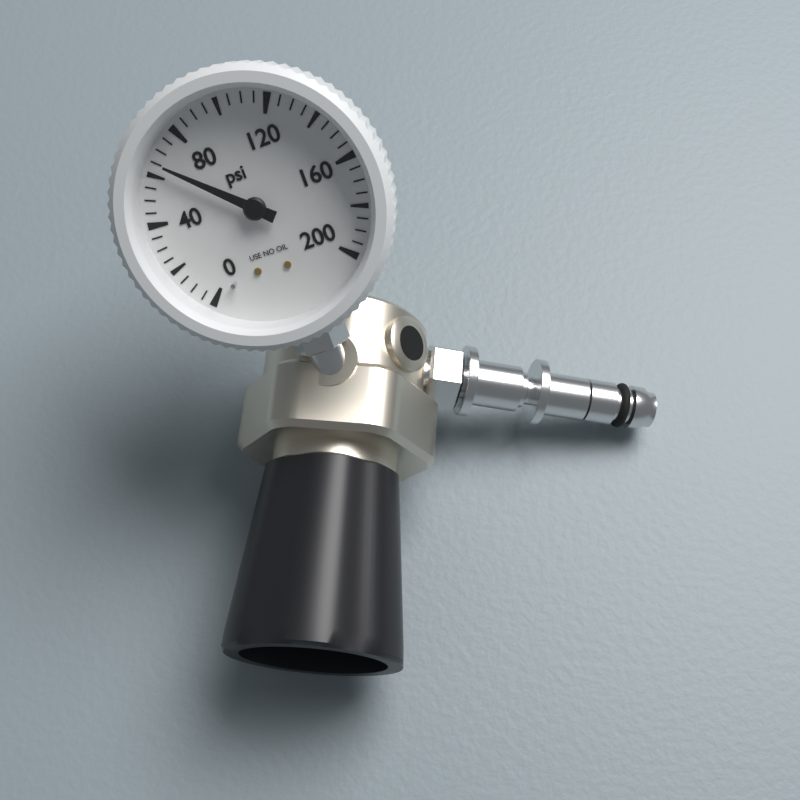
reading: 65 psi
